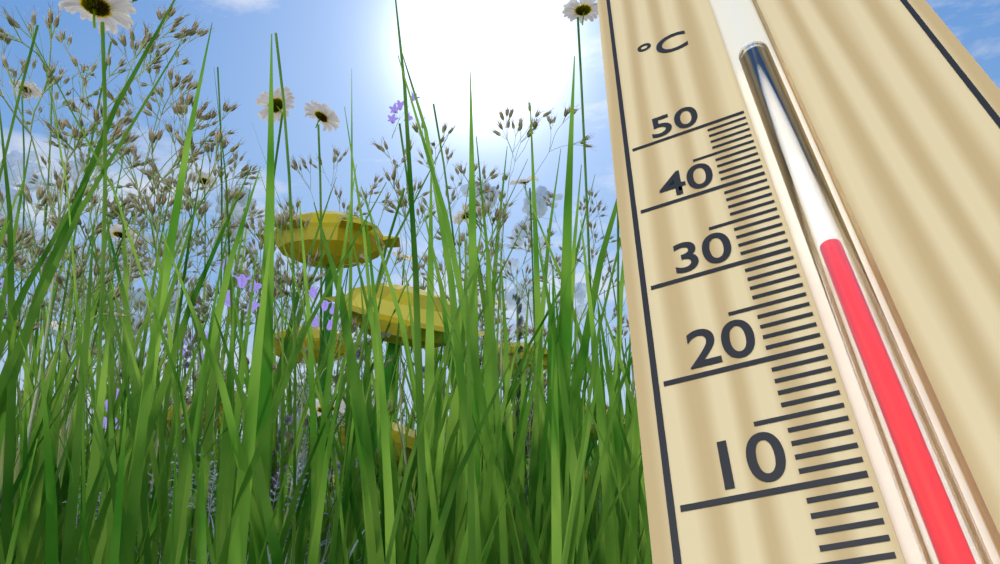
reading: 29 °C
